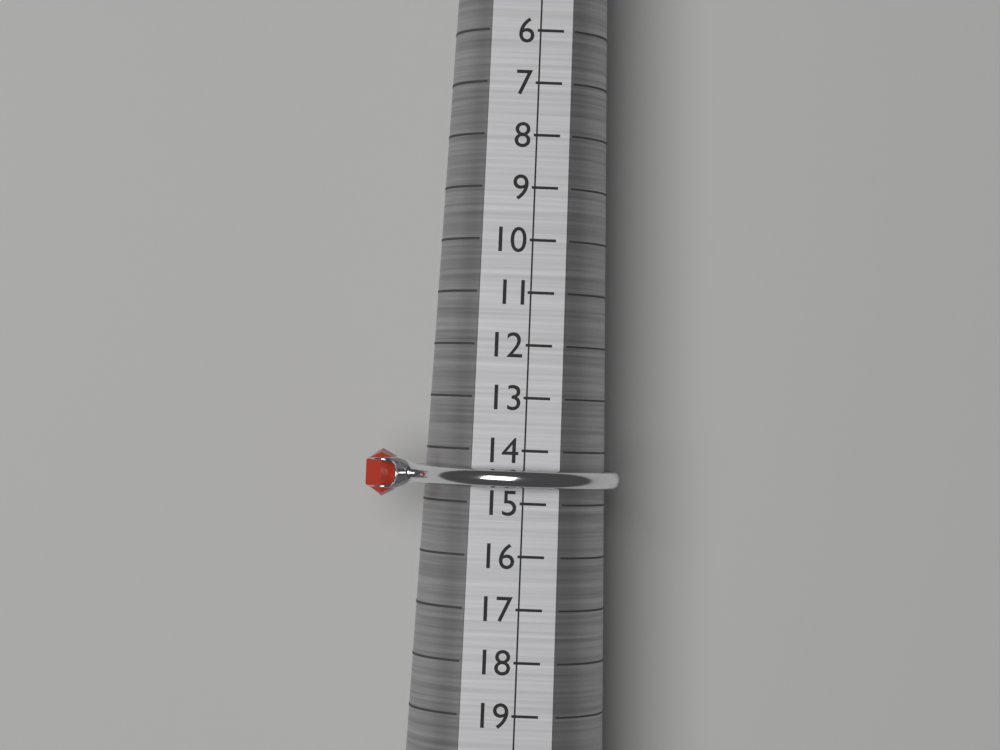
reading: 15 (no unit)
